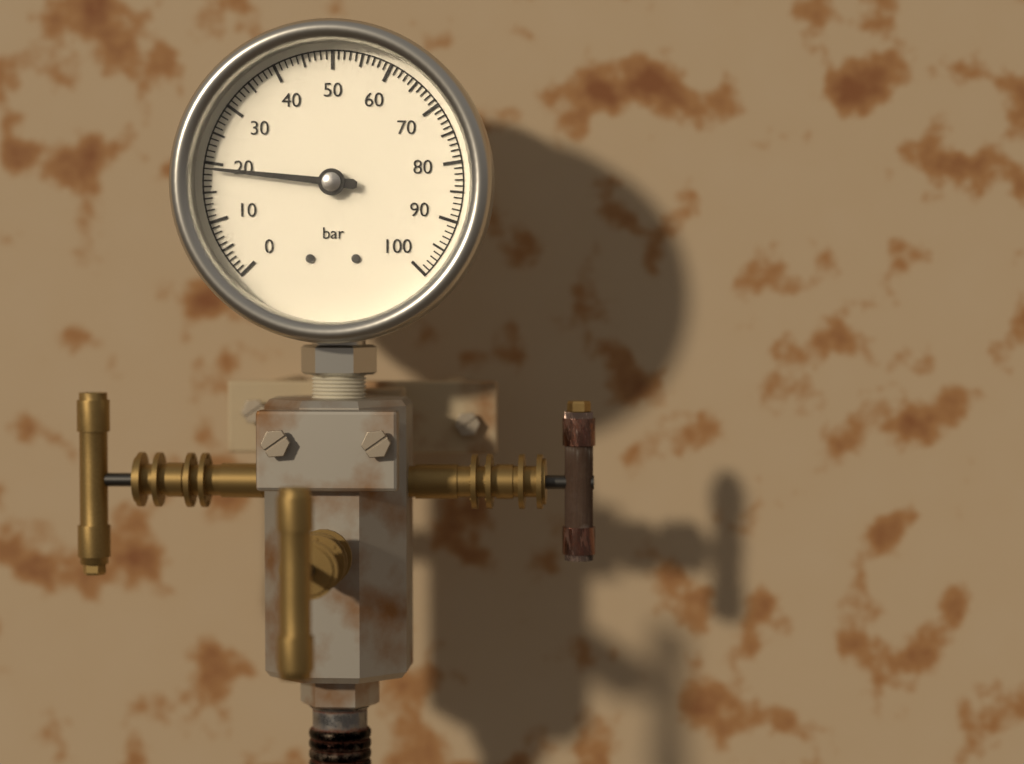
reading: 19 bar
